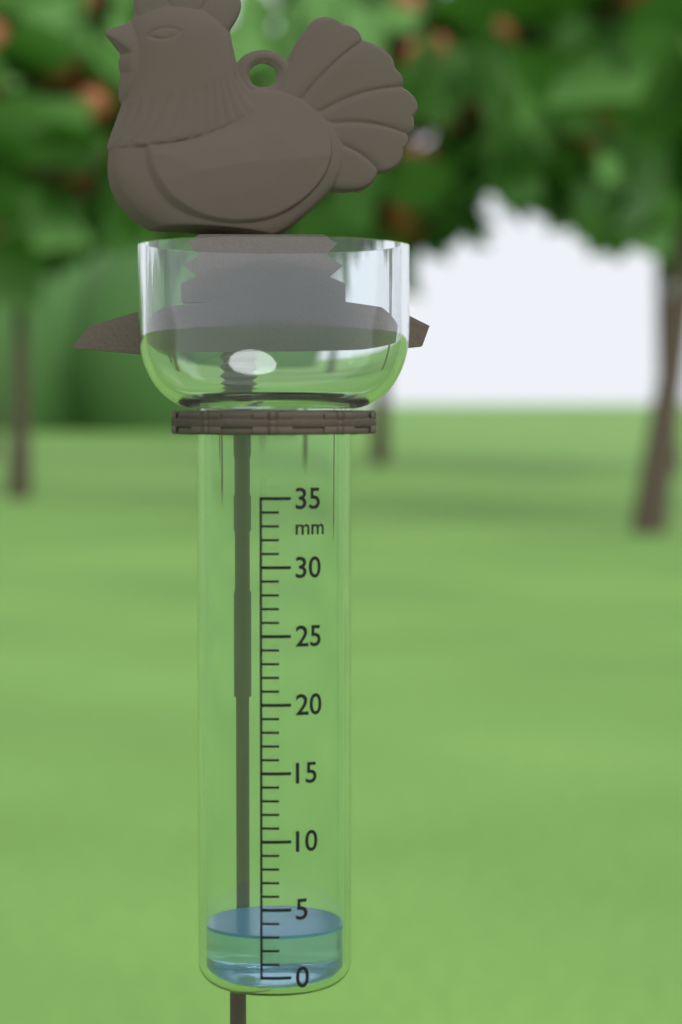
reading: 3 mm
